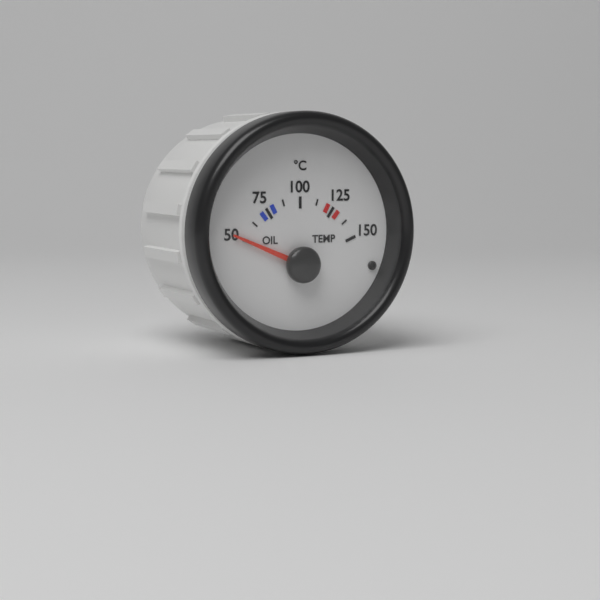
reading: 50.0 °C
